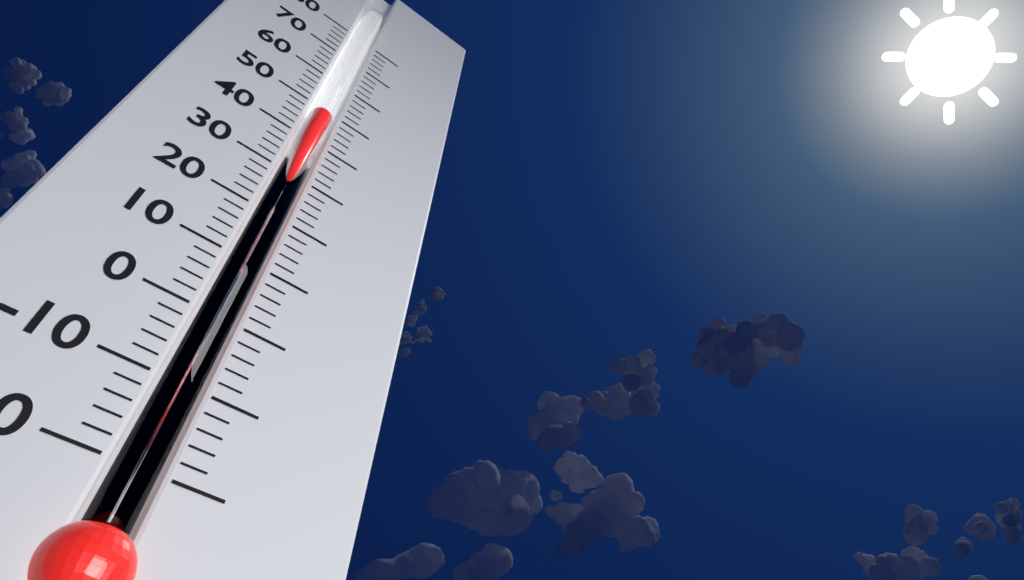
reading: 48 (no unit)
